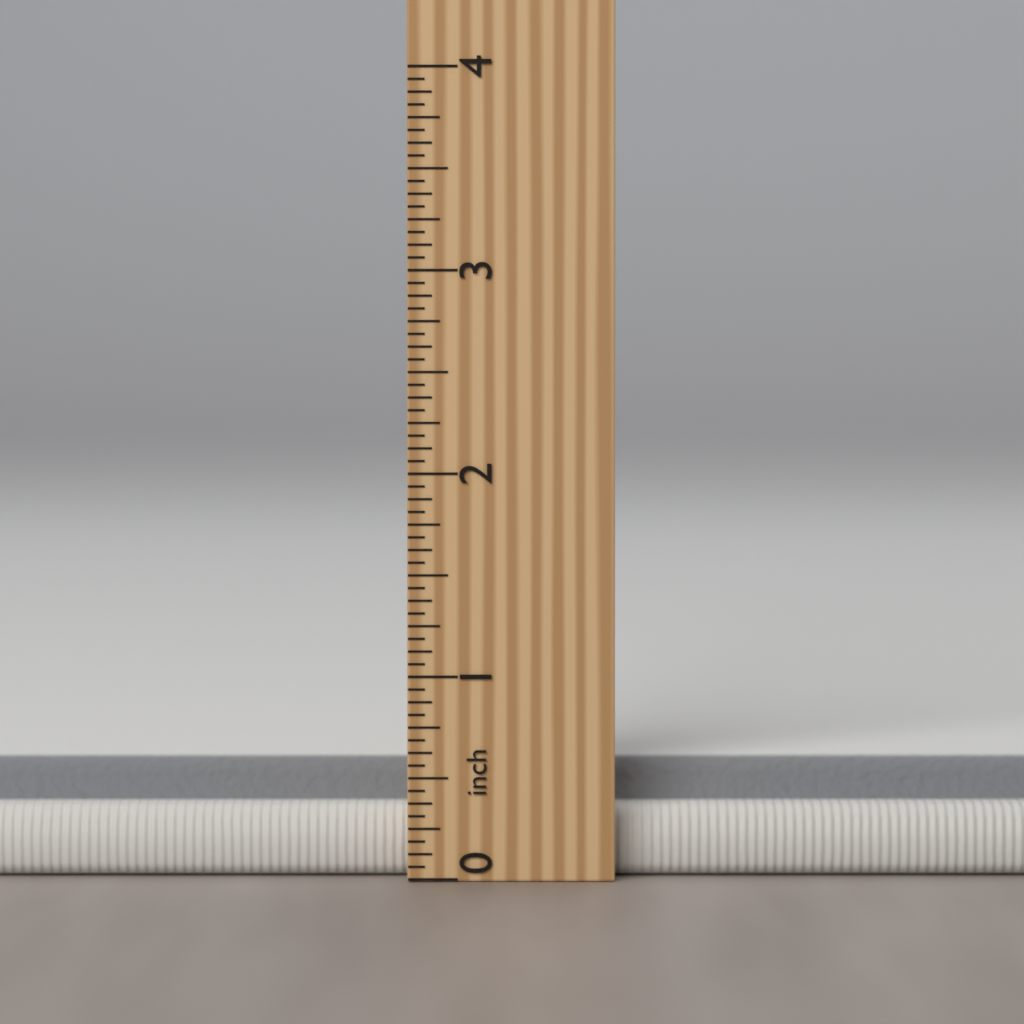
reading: 0.5625 inch
